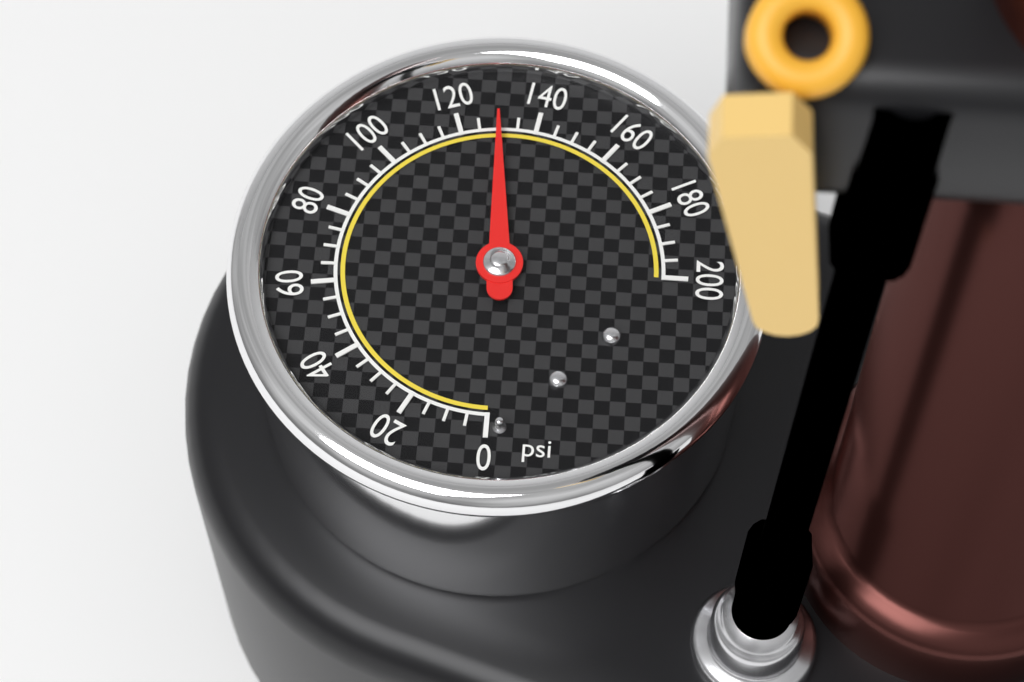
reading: 130 psi
